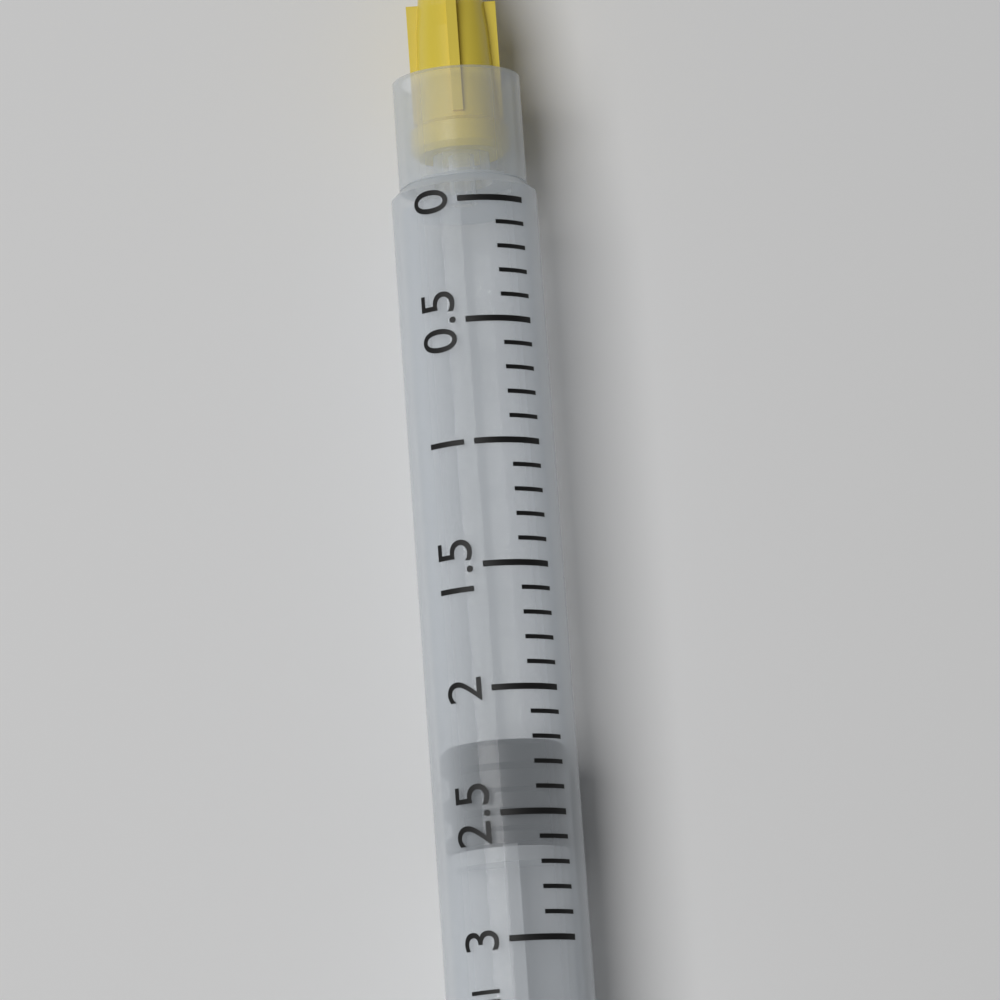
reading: 2.2 ml
